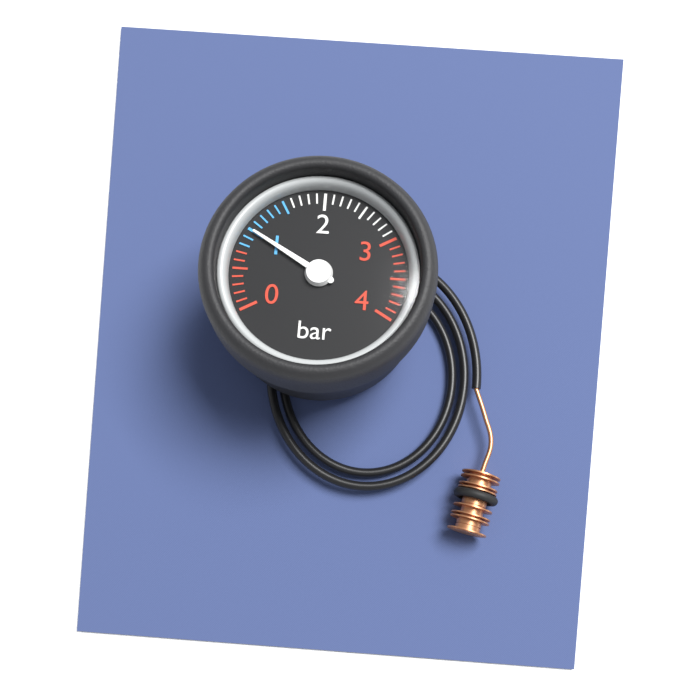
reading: 1.0 bar
